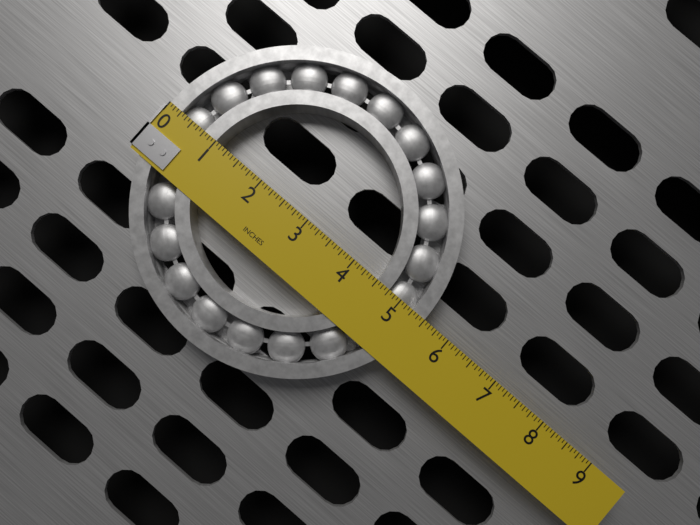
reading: 5.5000 in
